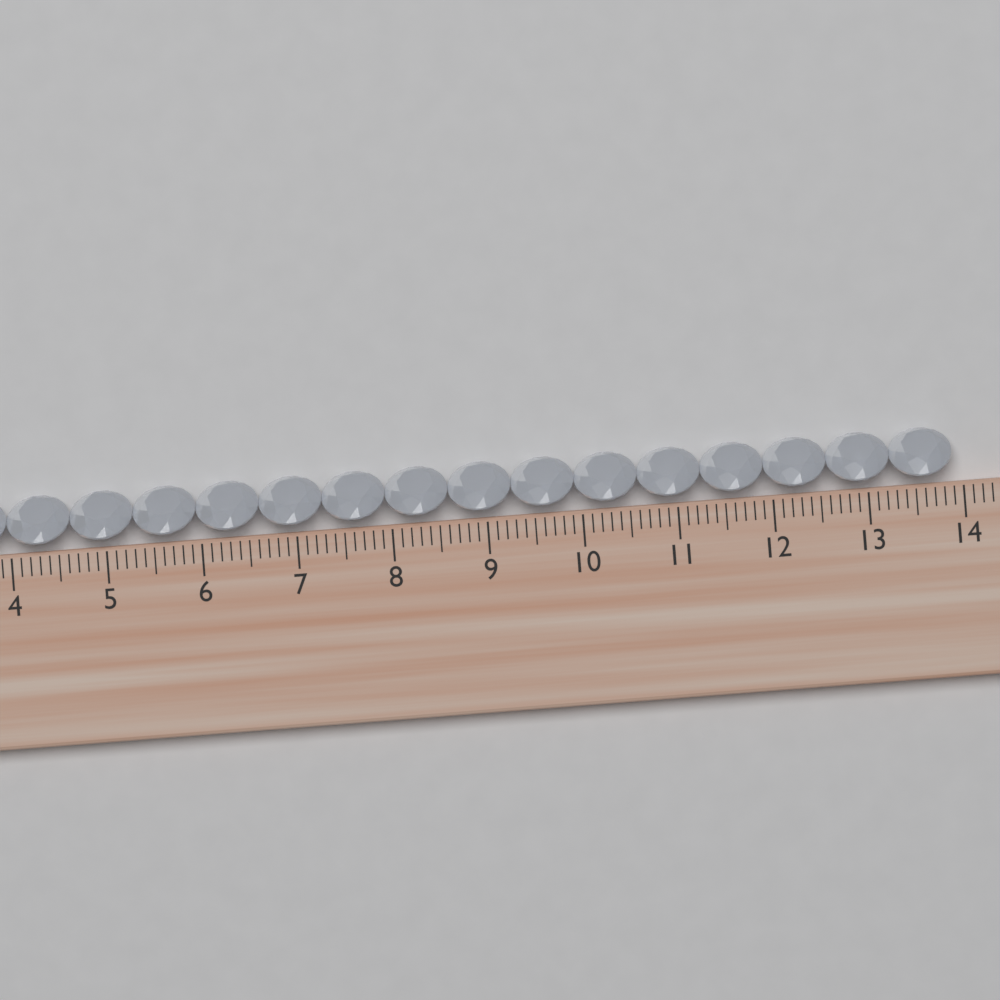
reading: 13.9 cm
